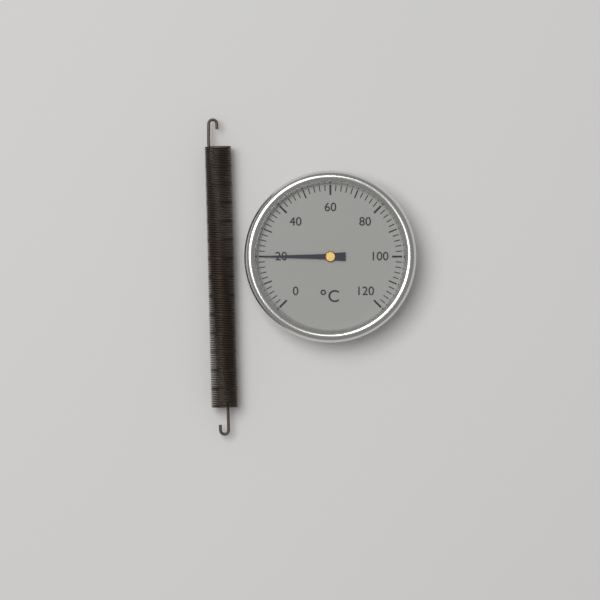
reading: 20 °C
